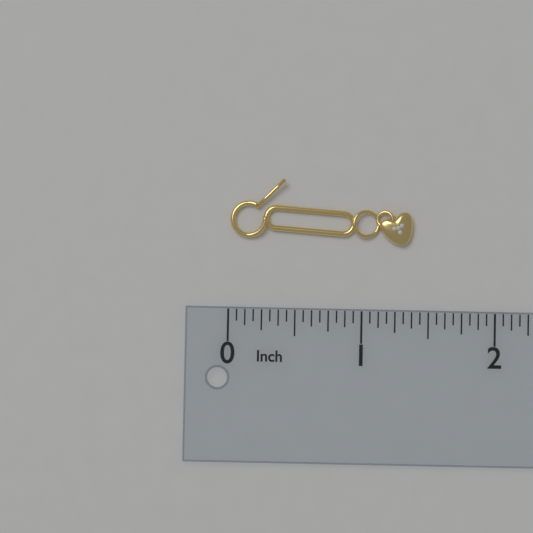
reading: 1.3750 in
